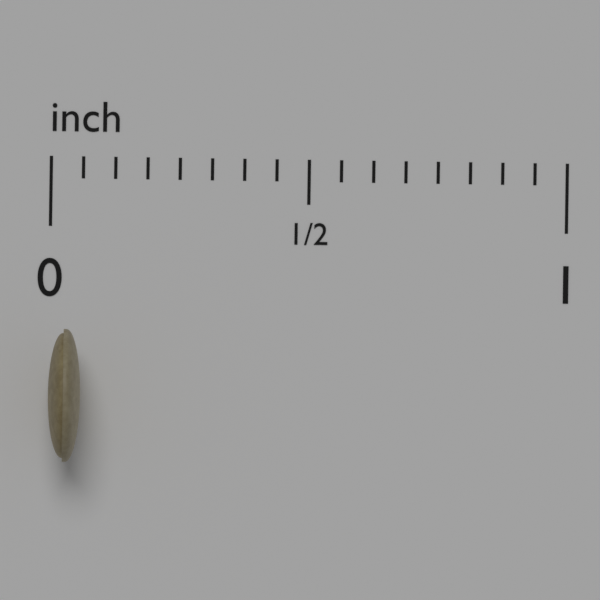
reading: 0.0625 in
